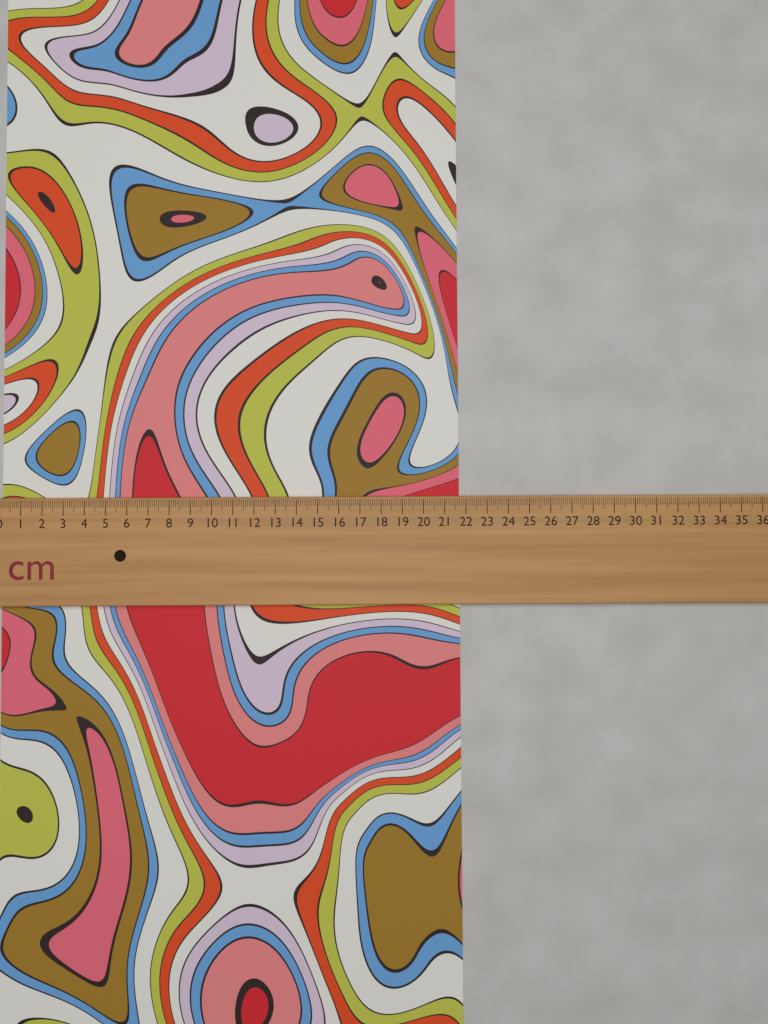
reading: 21.7 cm
